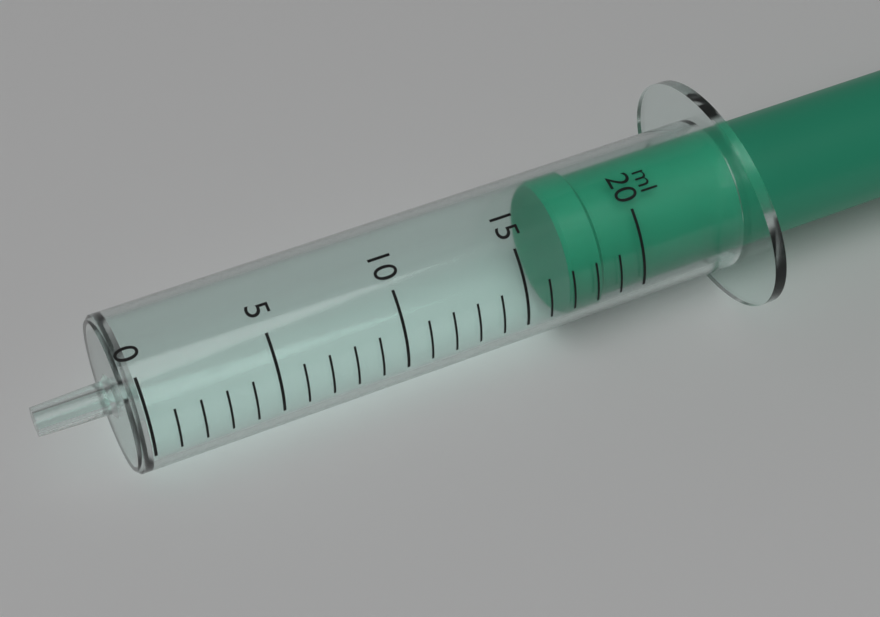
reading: 17 ml
